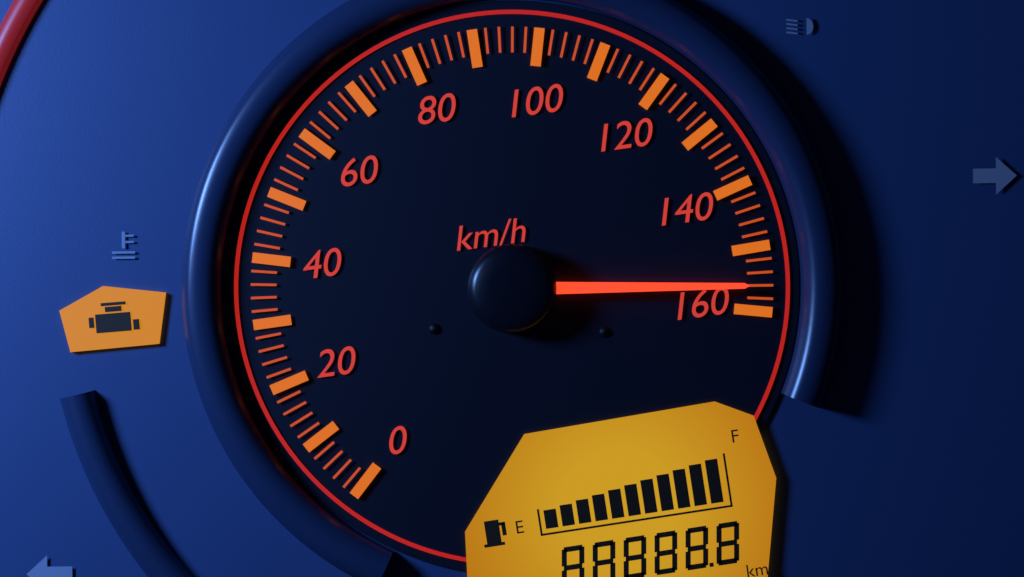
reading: 156 km/h
